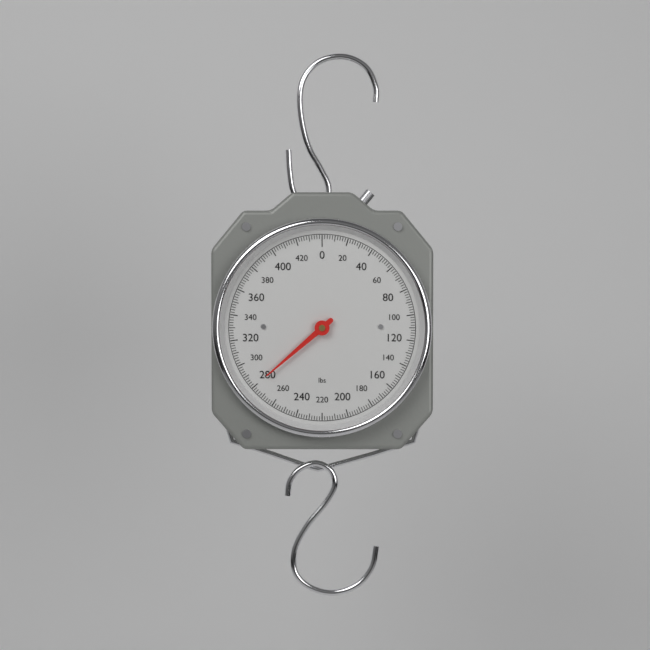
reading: 280 lbs
